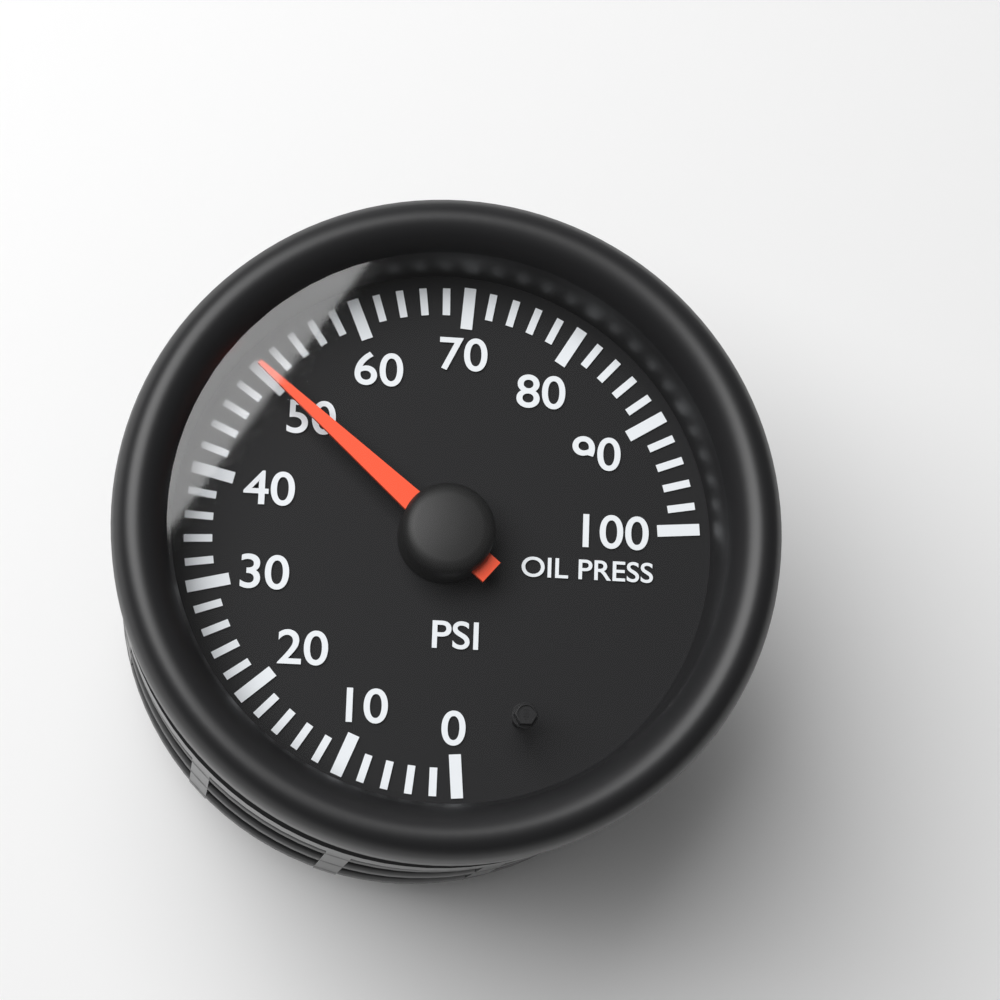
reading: 50 psi
